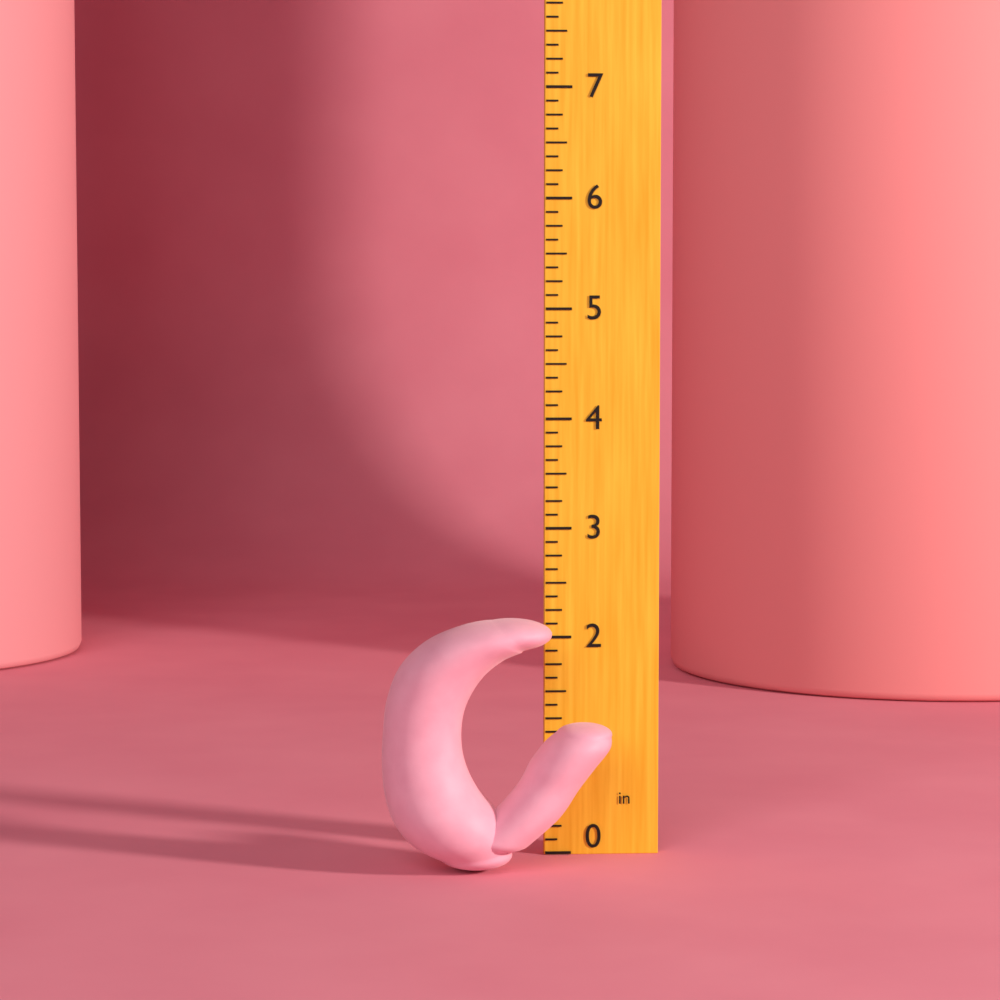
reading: 2.250 in
